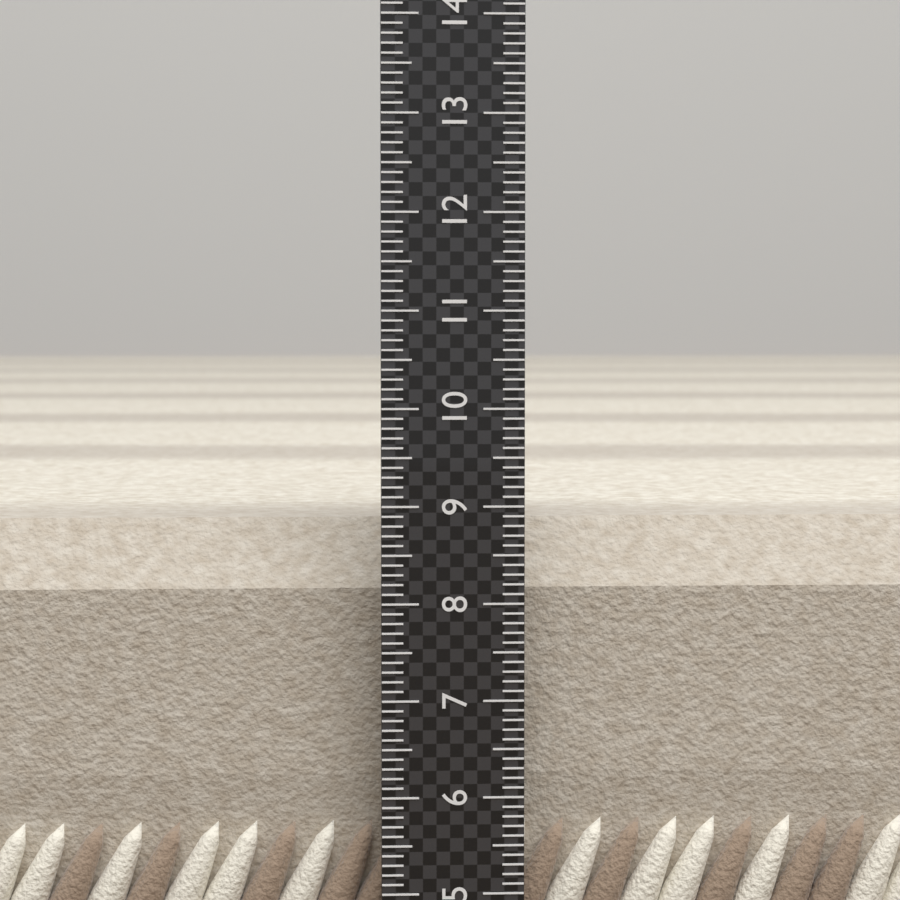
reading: 8.8 (no unit)
